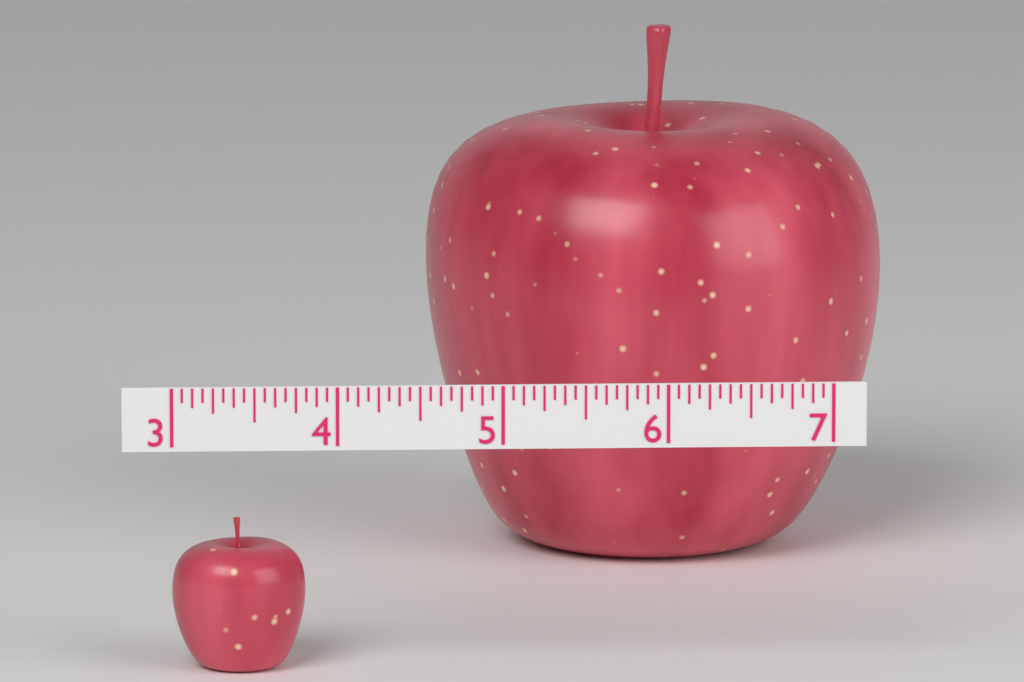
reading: 3.8125 (no unit)
